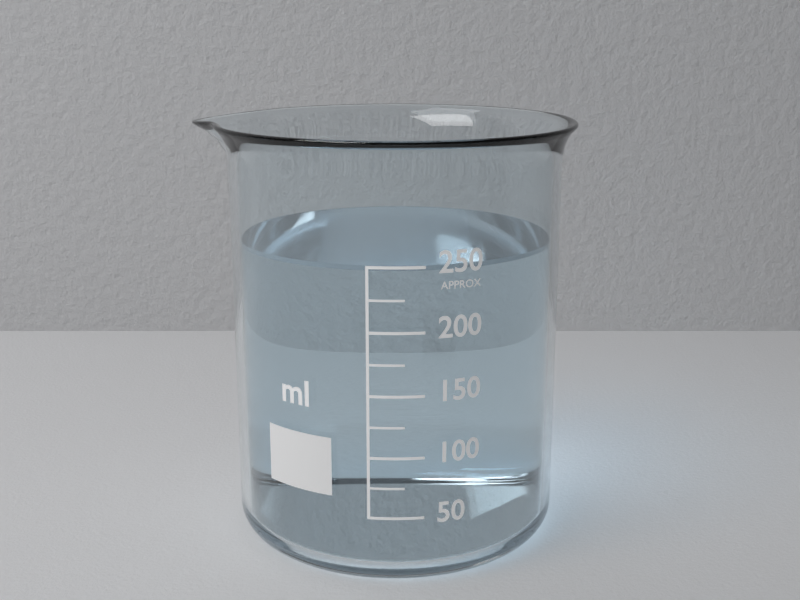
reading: 250 ml
